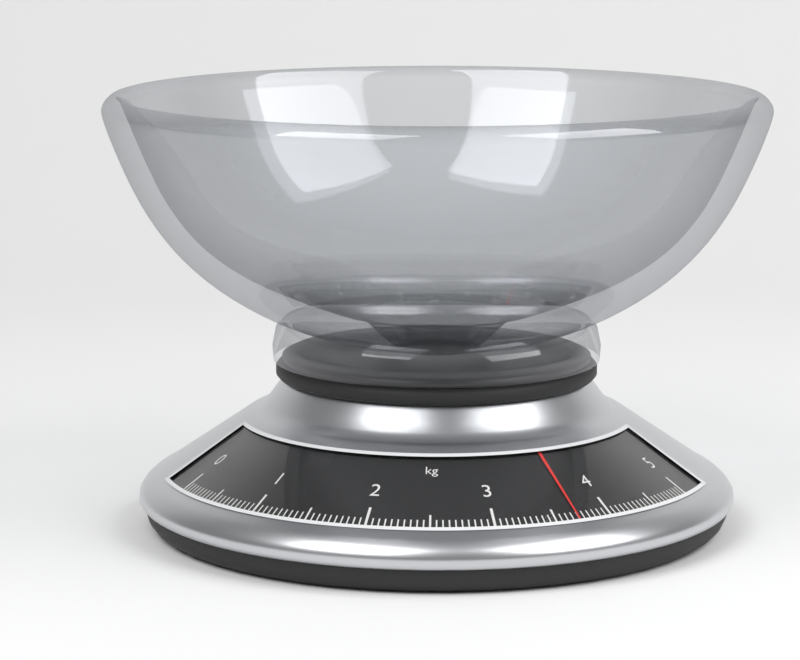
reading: 3.70 kg
